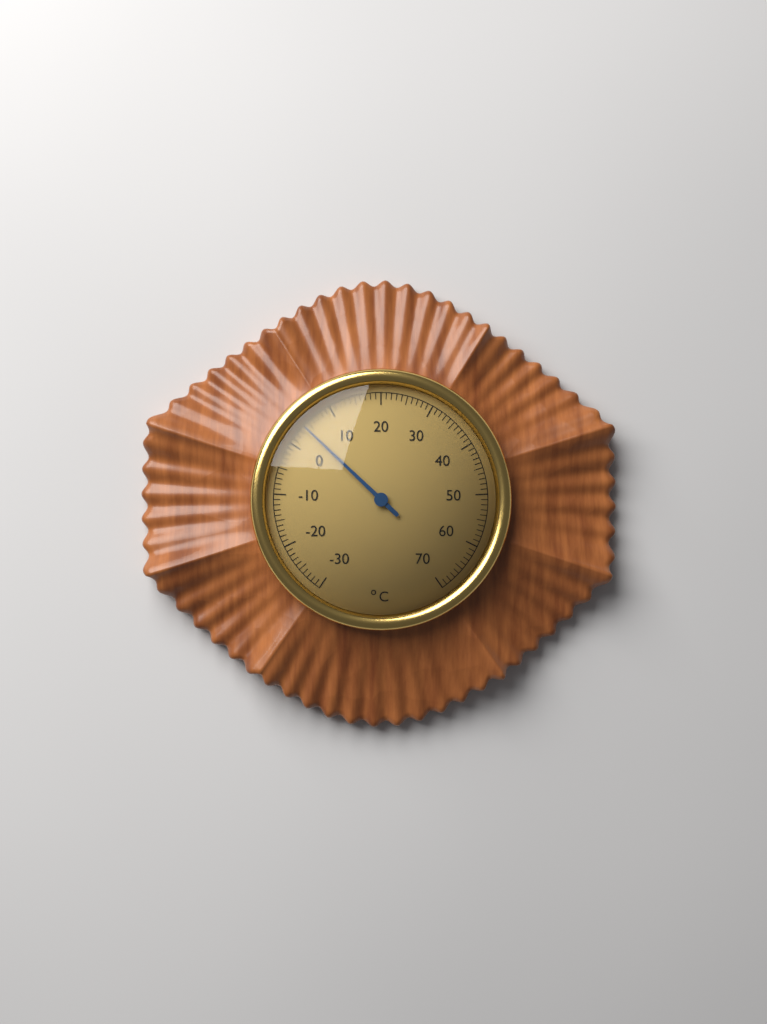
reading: 4 °C
